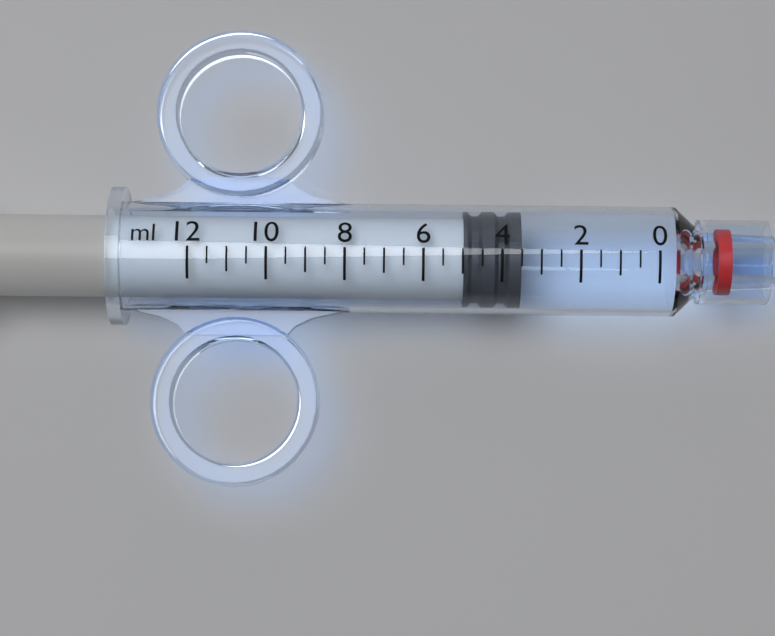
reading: 3.5 ml
